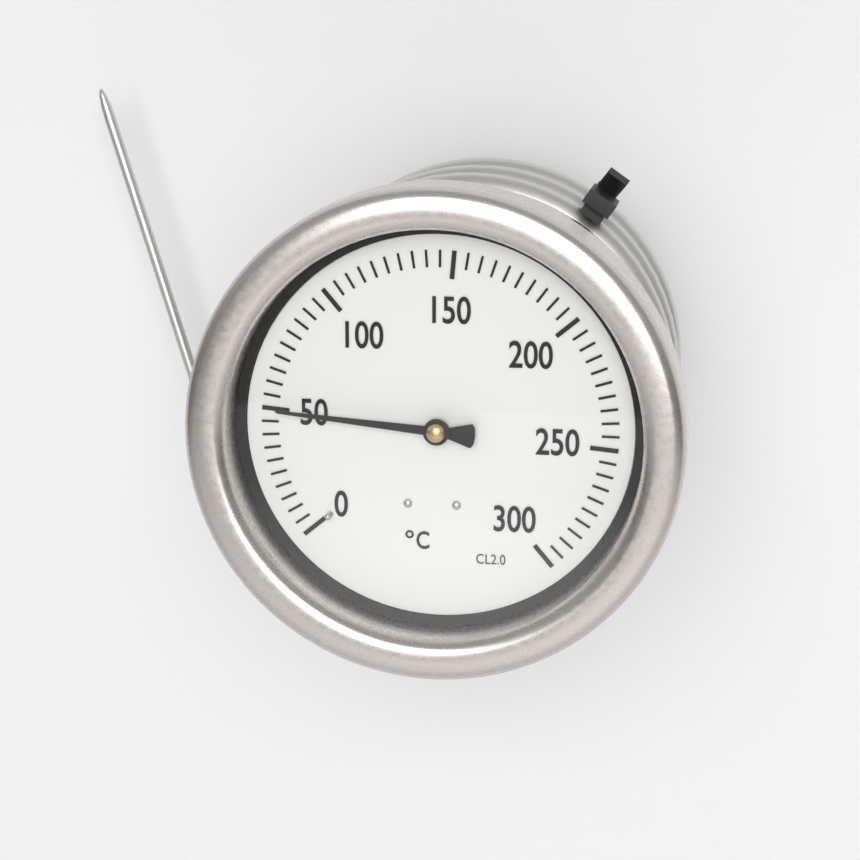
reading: 50 °C
